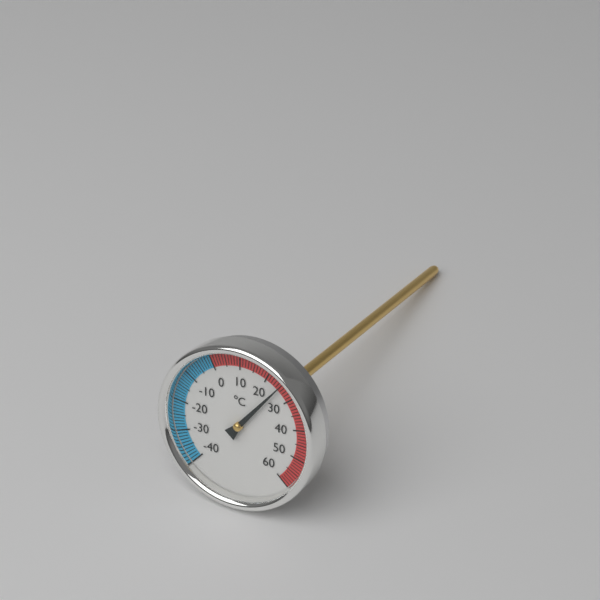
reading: 25 °C
